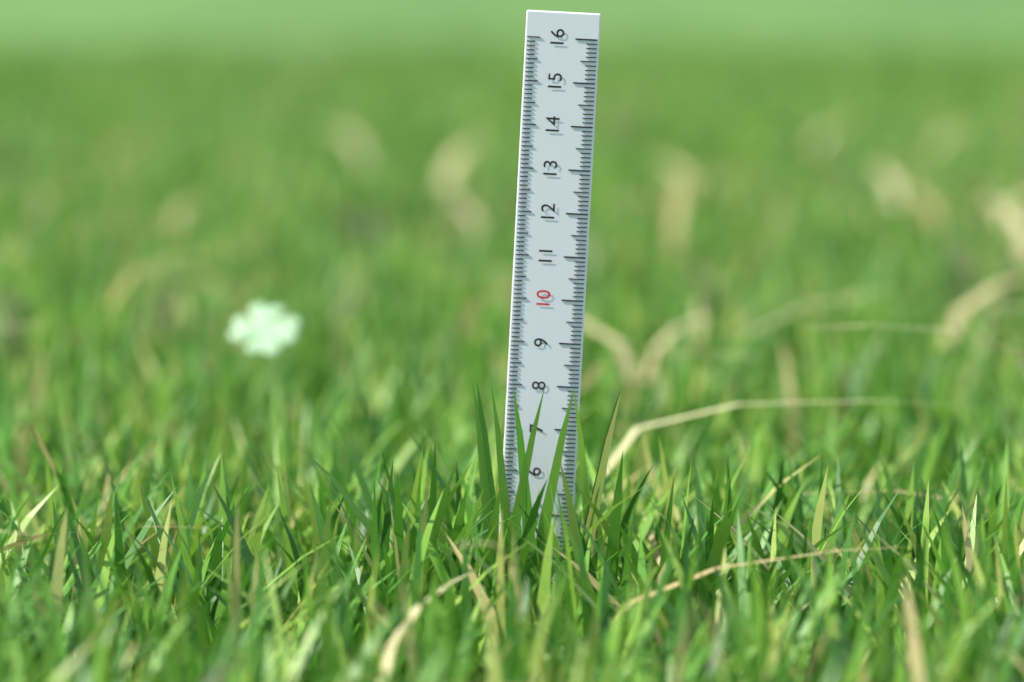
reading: 8.1 (no unit)
